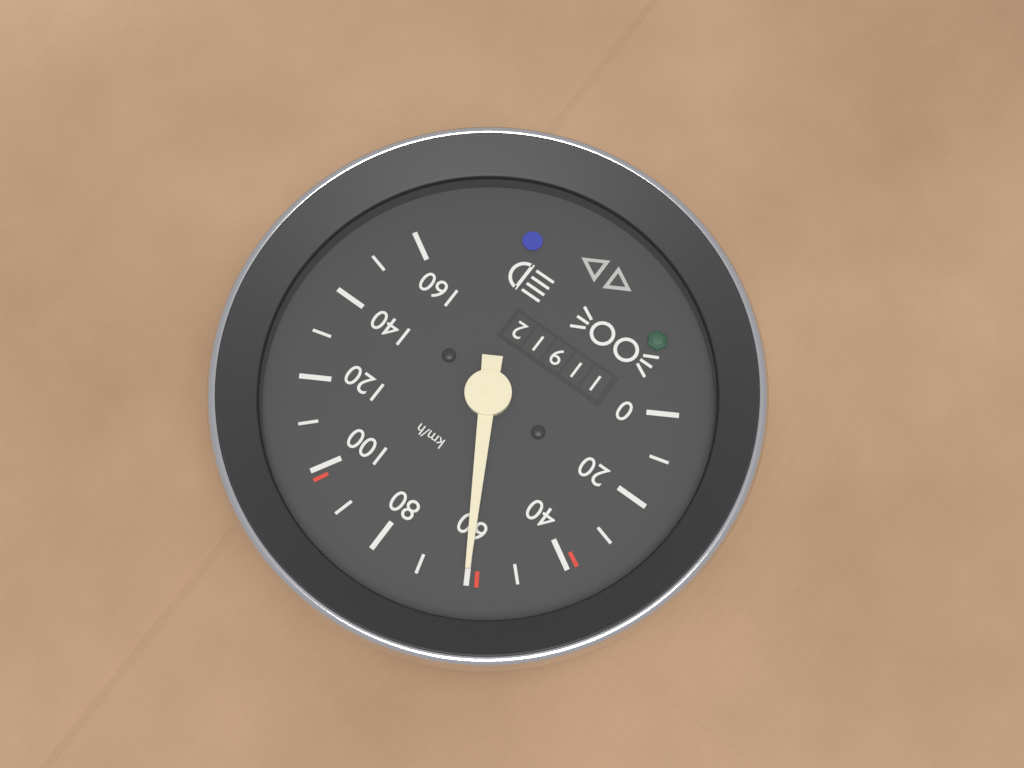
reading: 60 km/h
